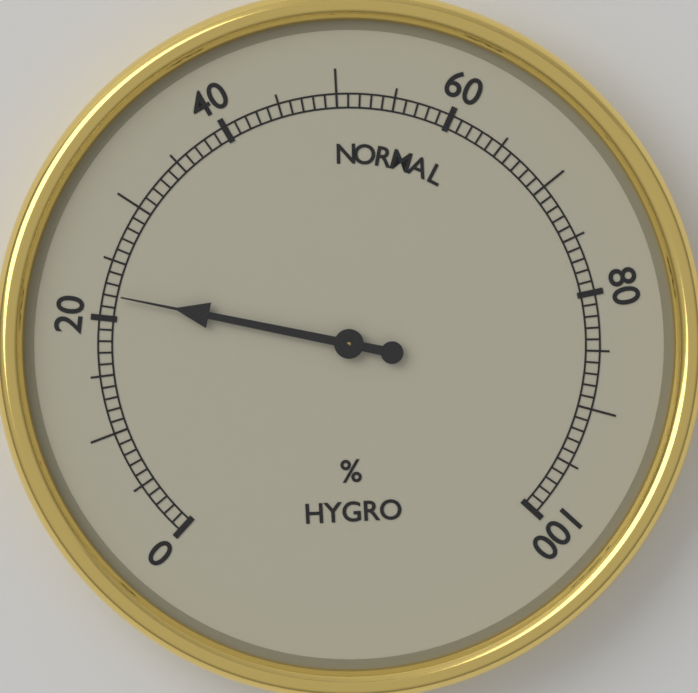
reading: 22 %
